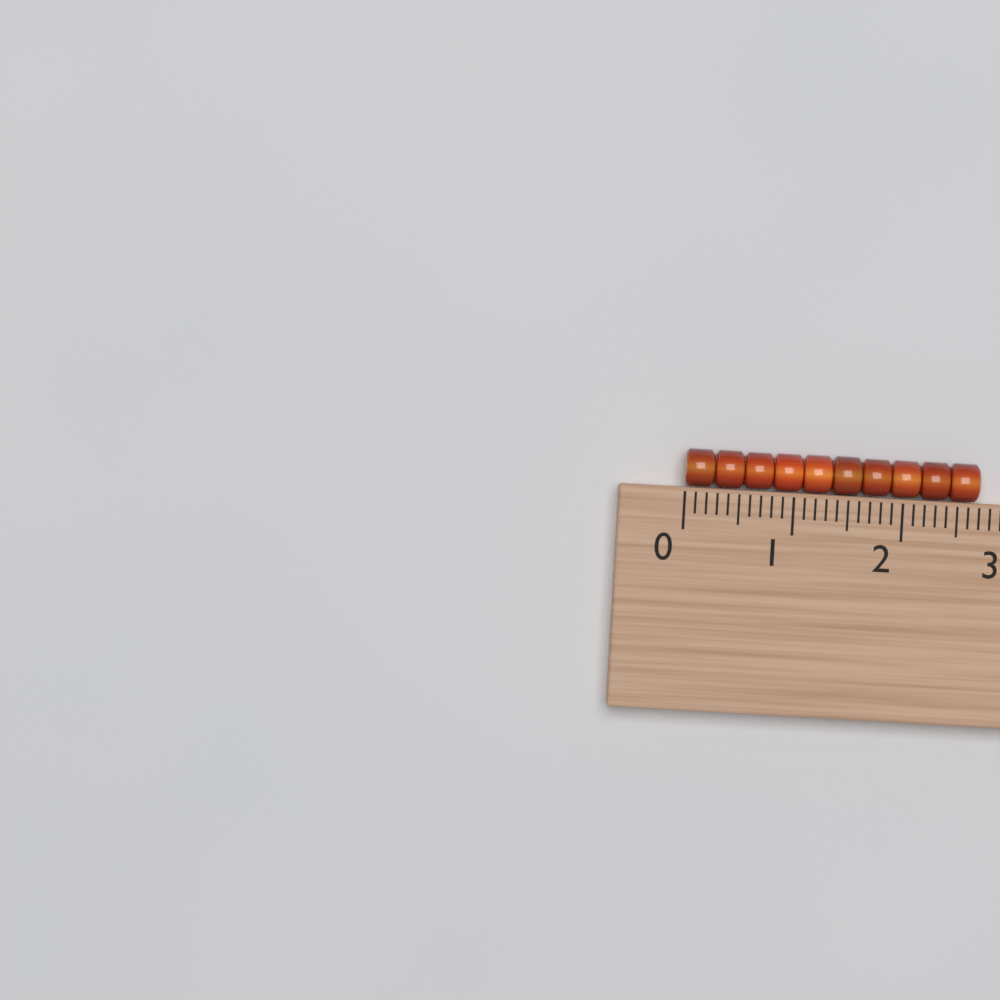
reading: 2.7 (no unit)
